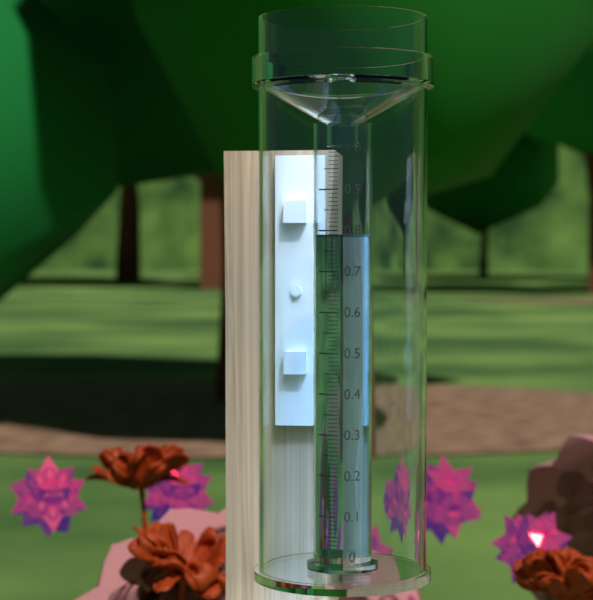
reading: 0.79 (no unit)
